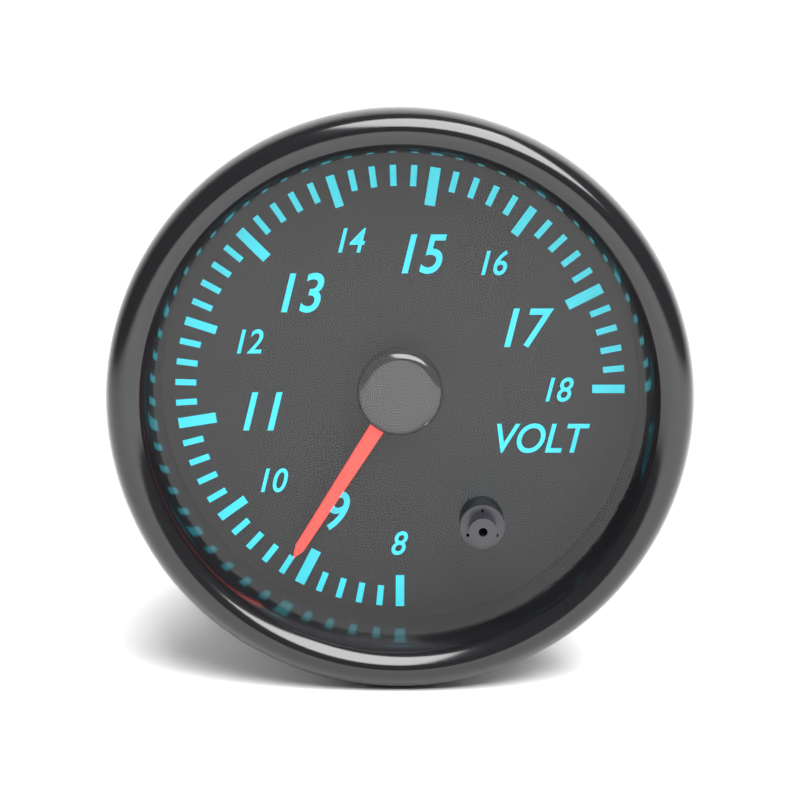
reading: 9.2 V
